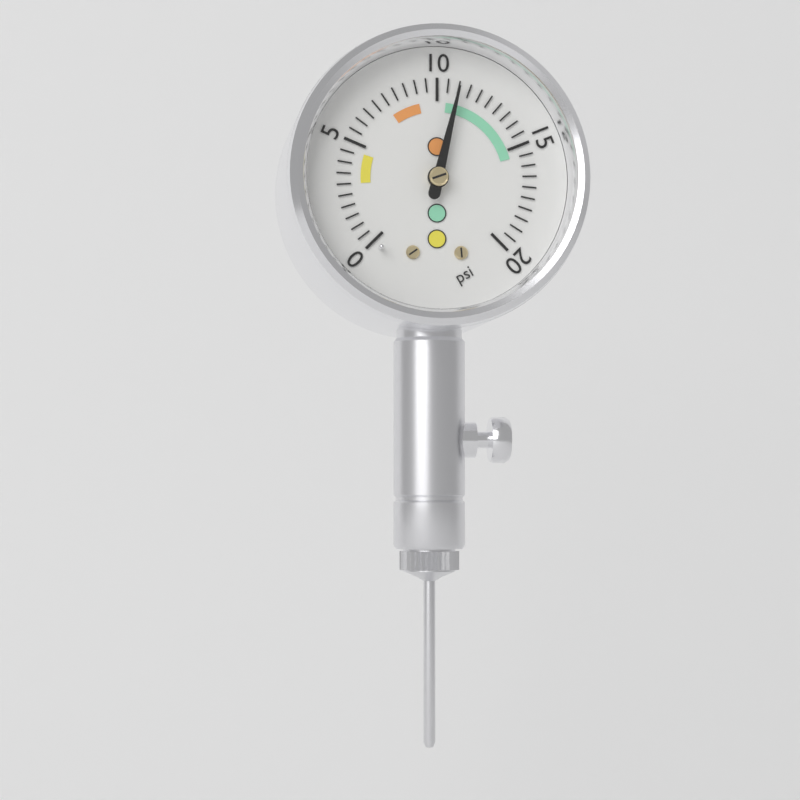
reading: 11.0 psi
